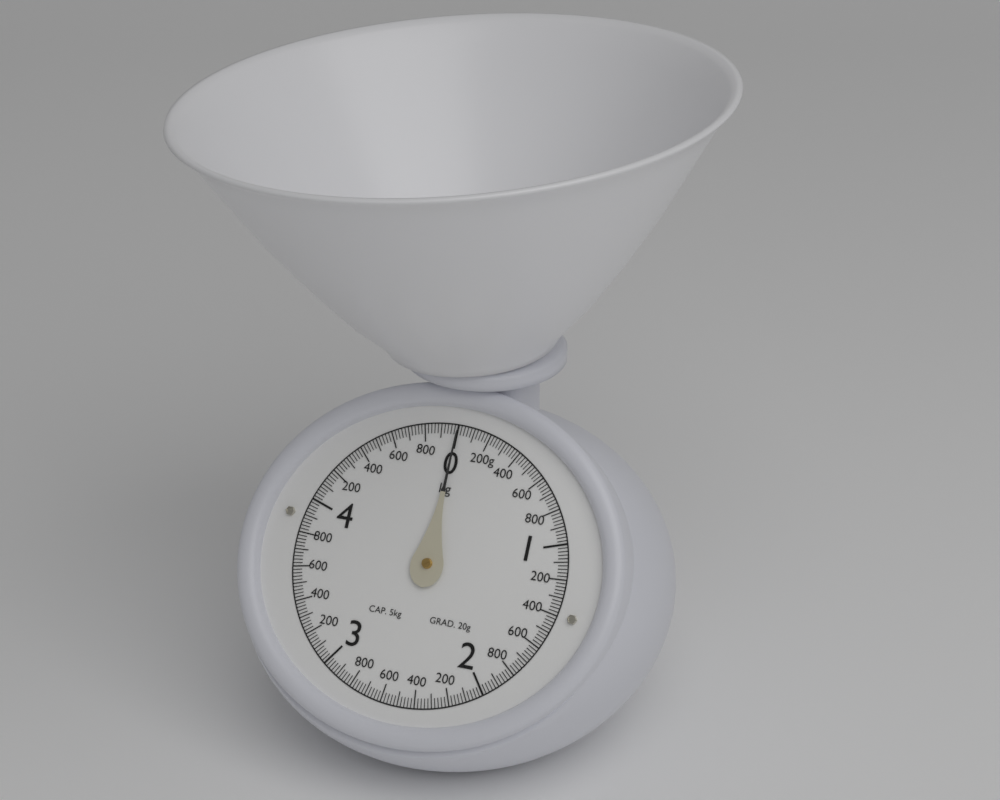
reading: 0.00 kg
